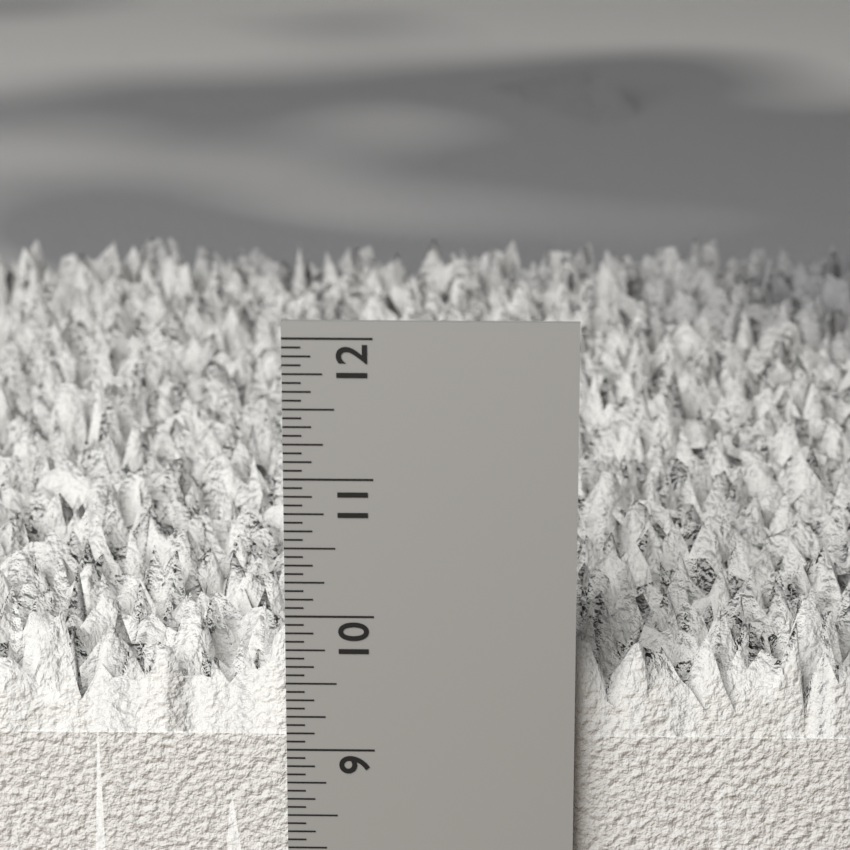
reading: 10.0625 in
